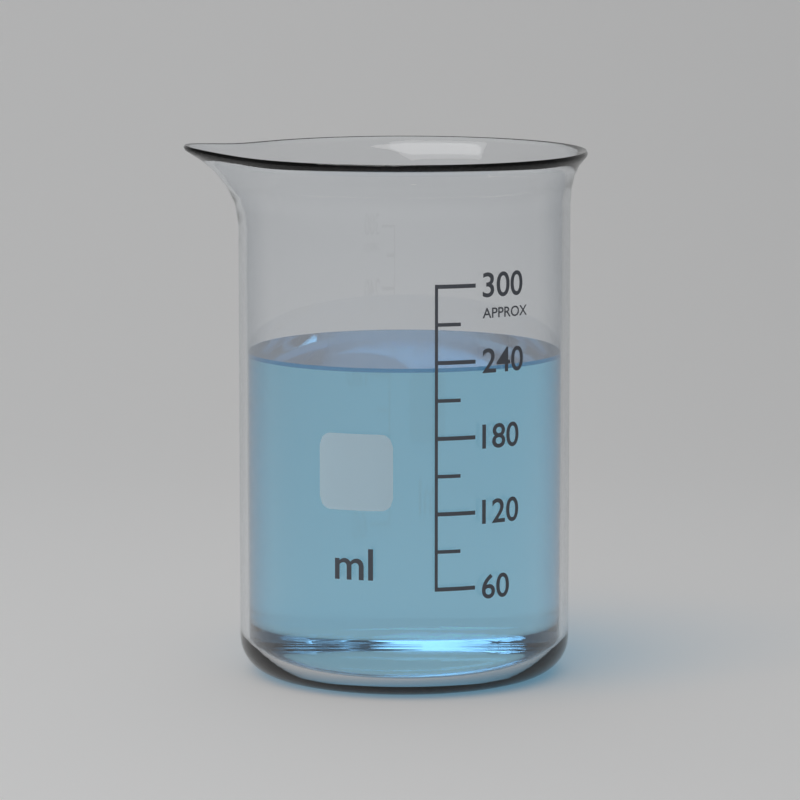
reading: 235 ml
